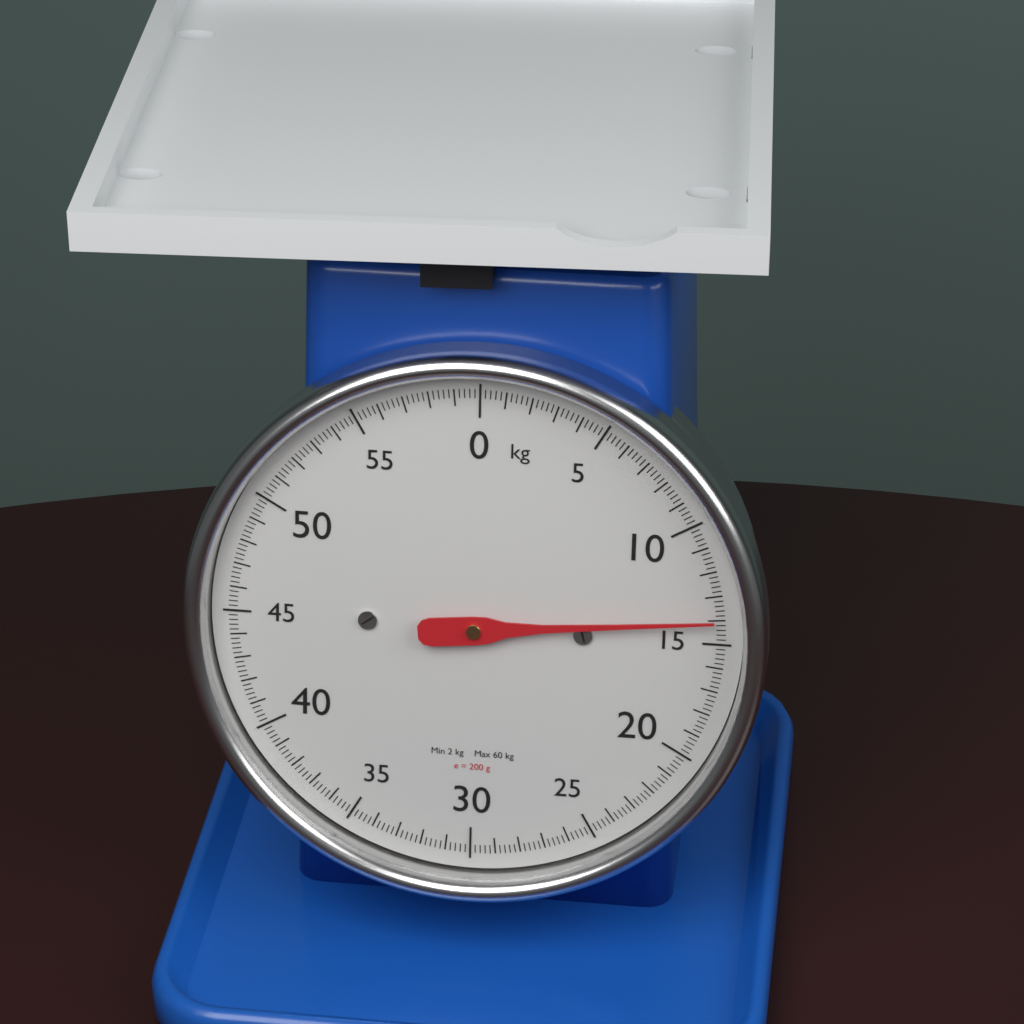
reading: 14.0 kg
